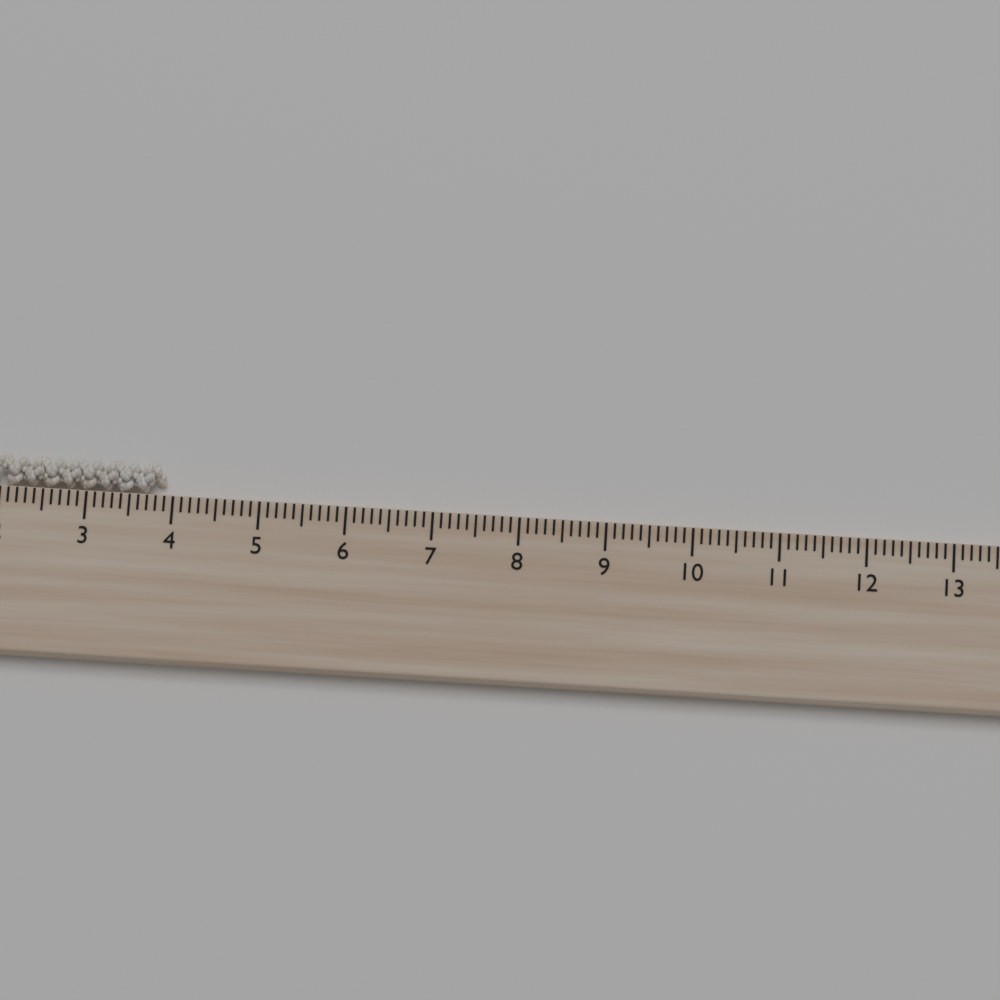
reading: 3.9 cm
